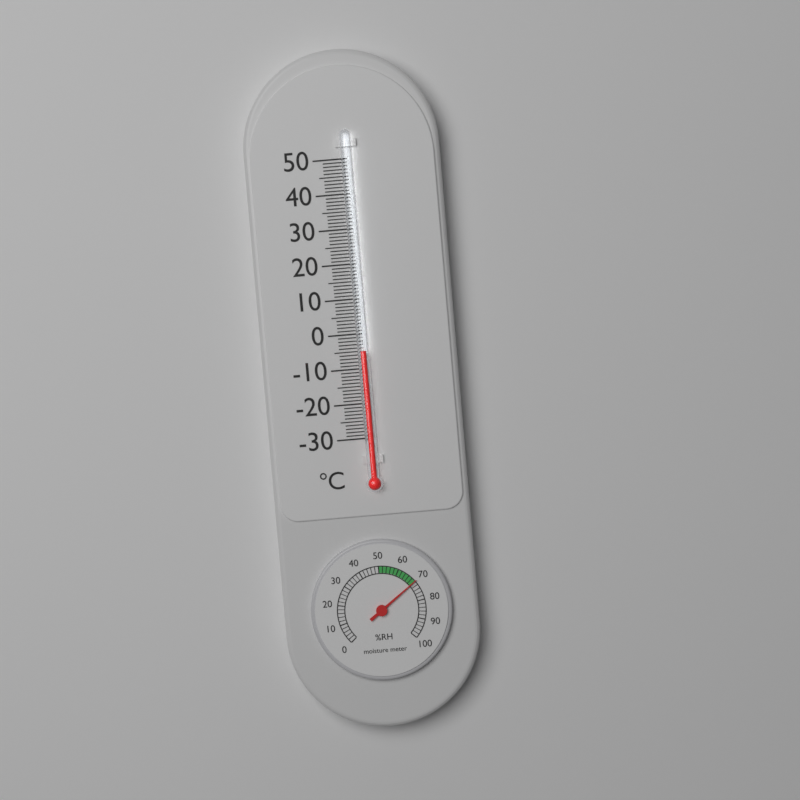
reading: -5 °C
